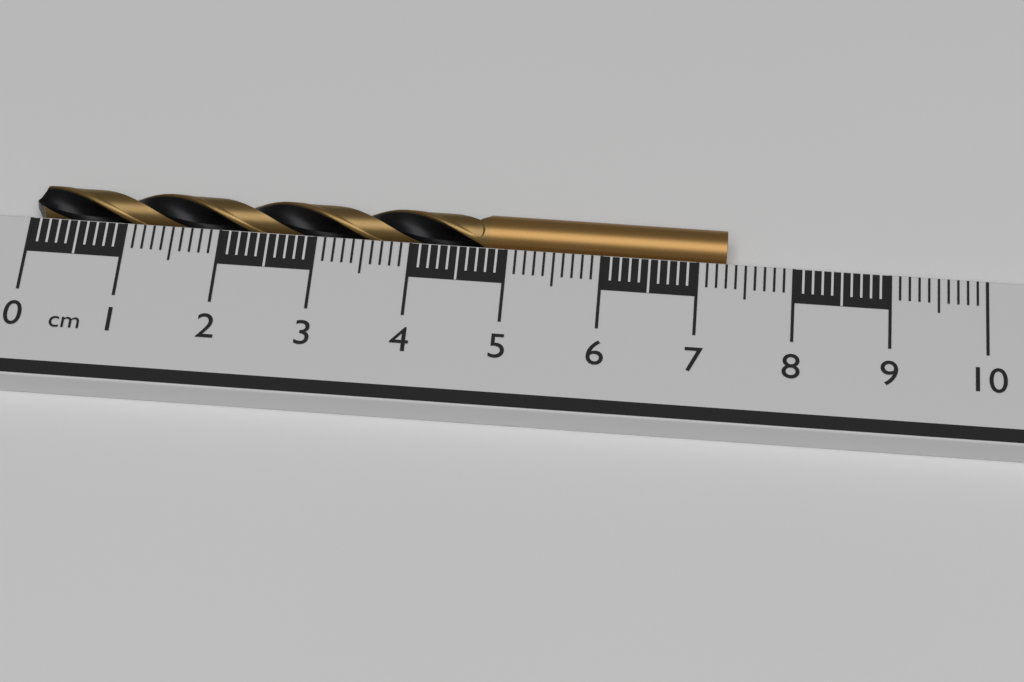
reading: 7.3 cm
